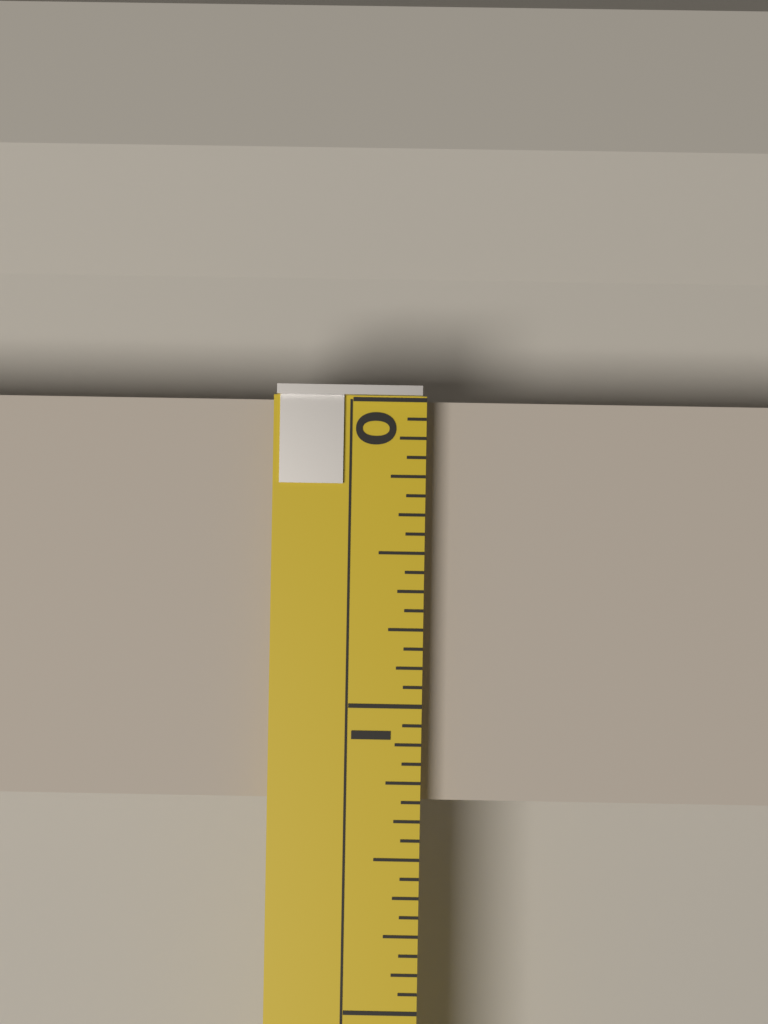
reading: 1.3125 (no unit)
